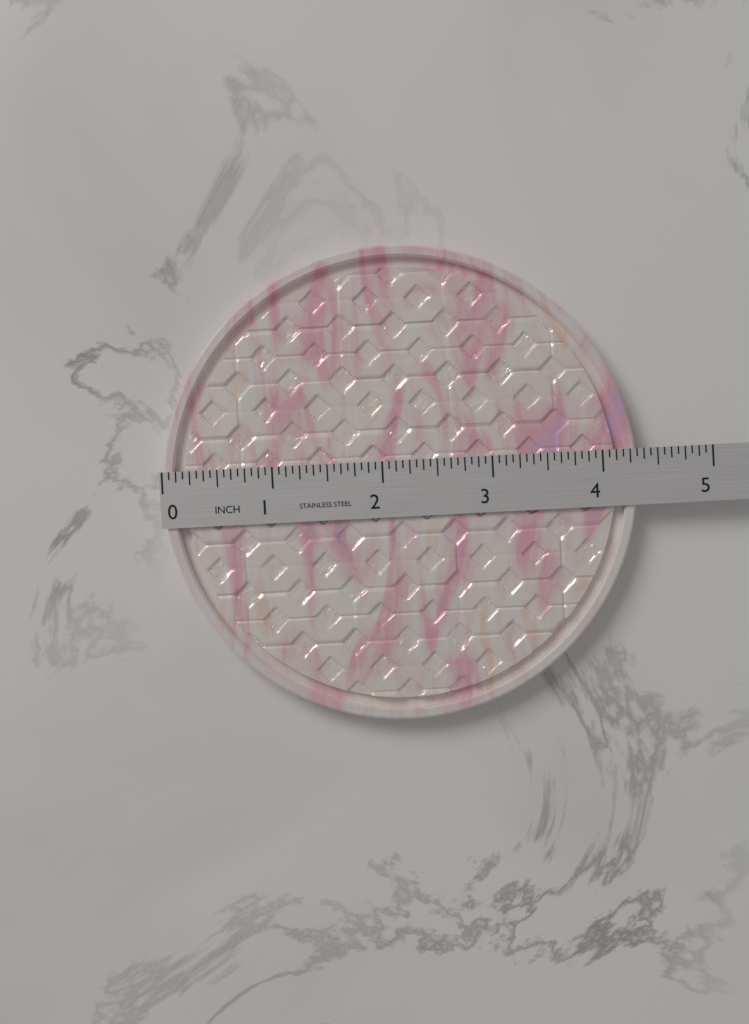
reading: 4.3125 in
